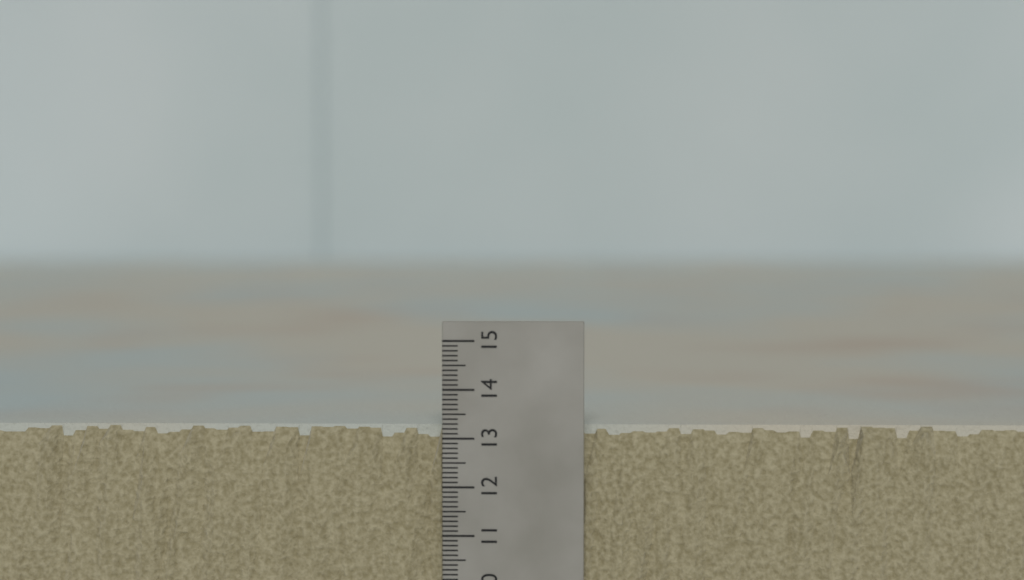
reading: 13.2 (no unit)
